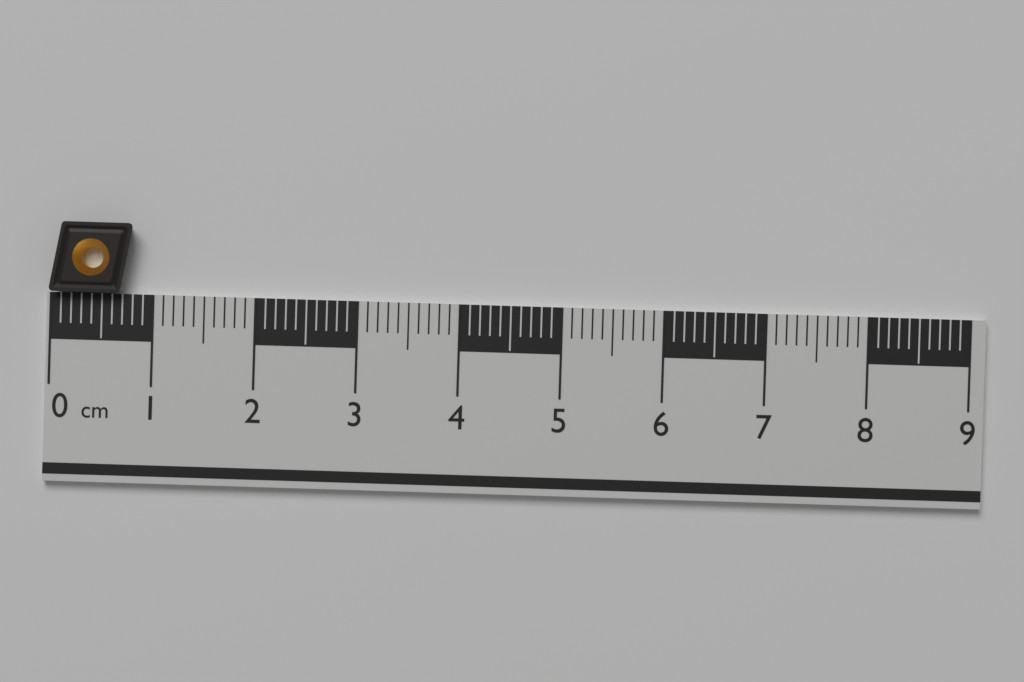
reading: 0.8 cm
